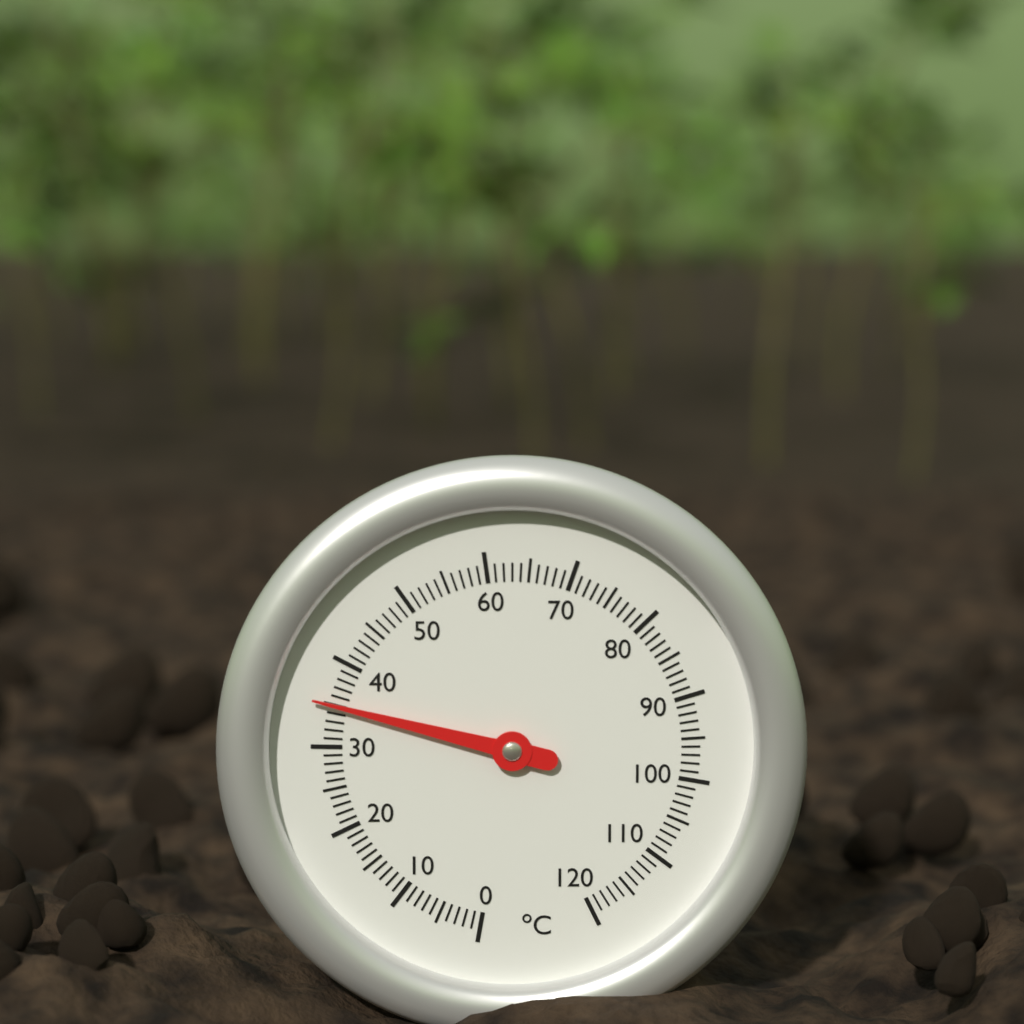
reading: 35 °C
